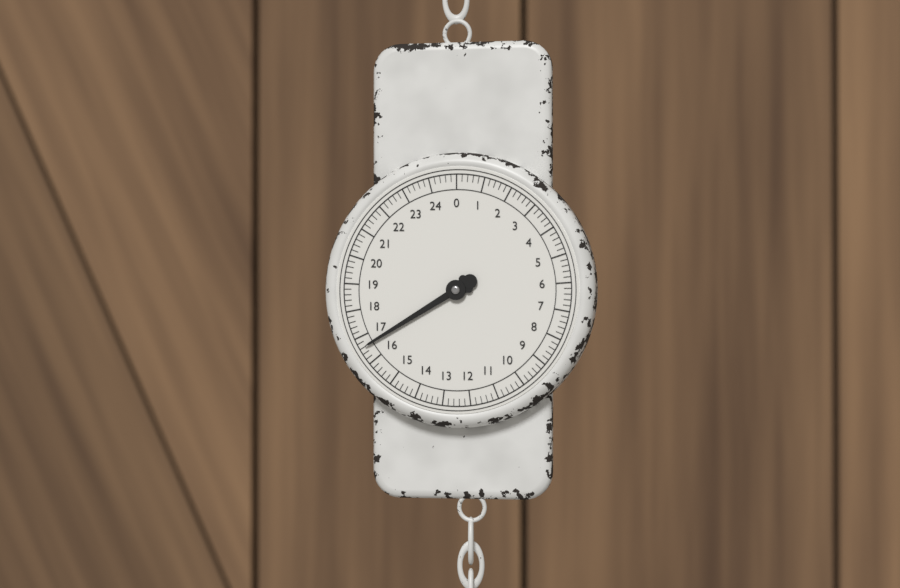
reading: 16.6 (no unit)
